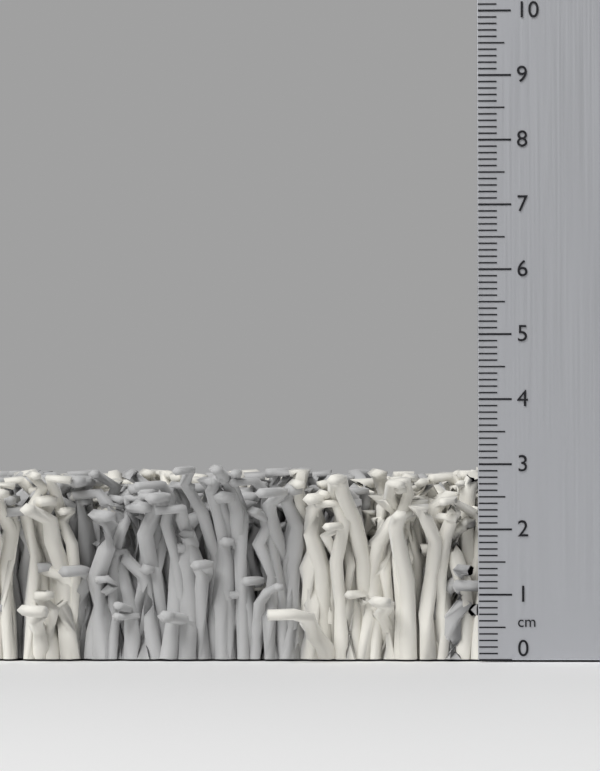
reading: 3.0 cm
